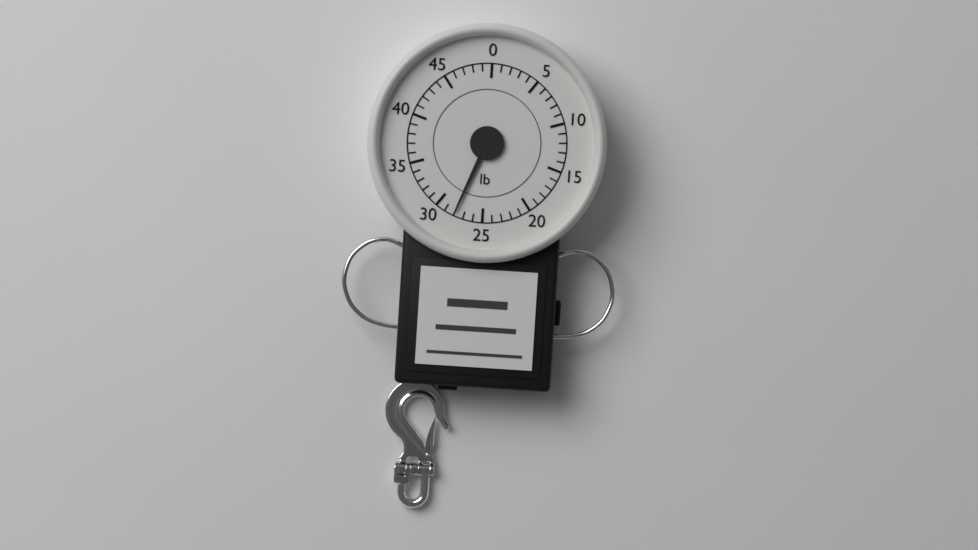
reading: 28 lb
